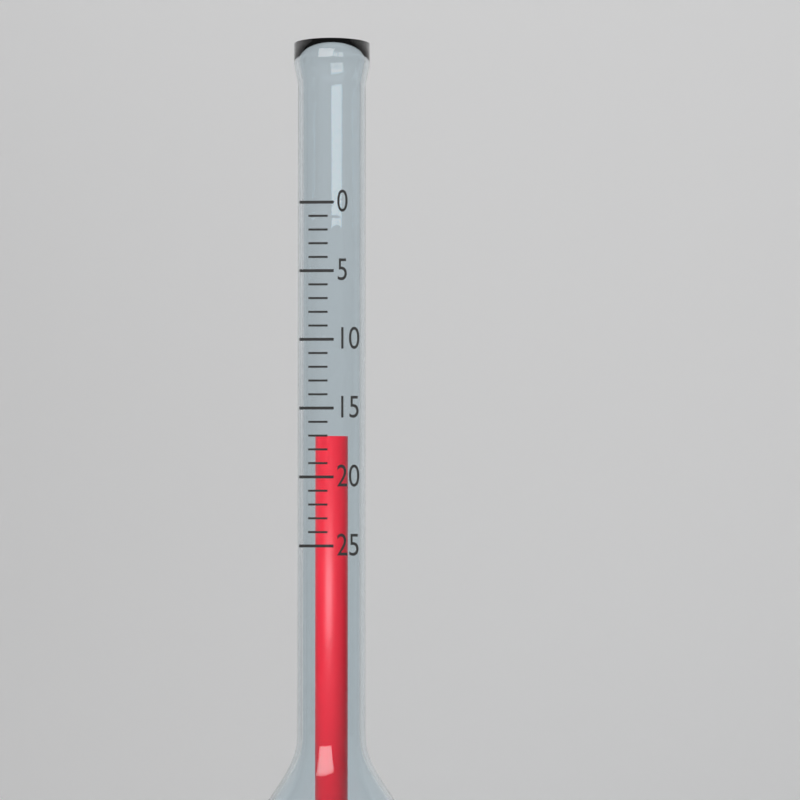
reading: 17 (no unit)
